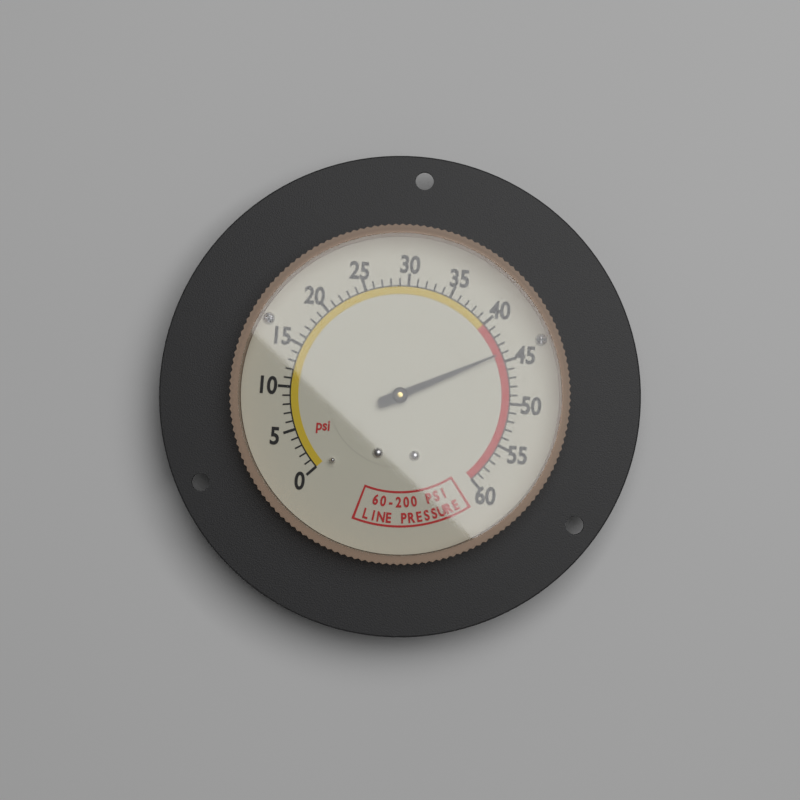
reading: 44 psi
